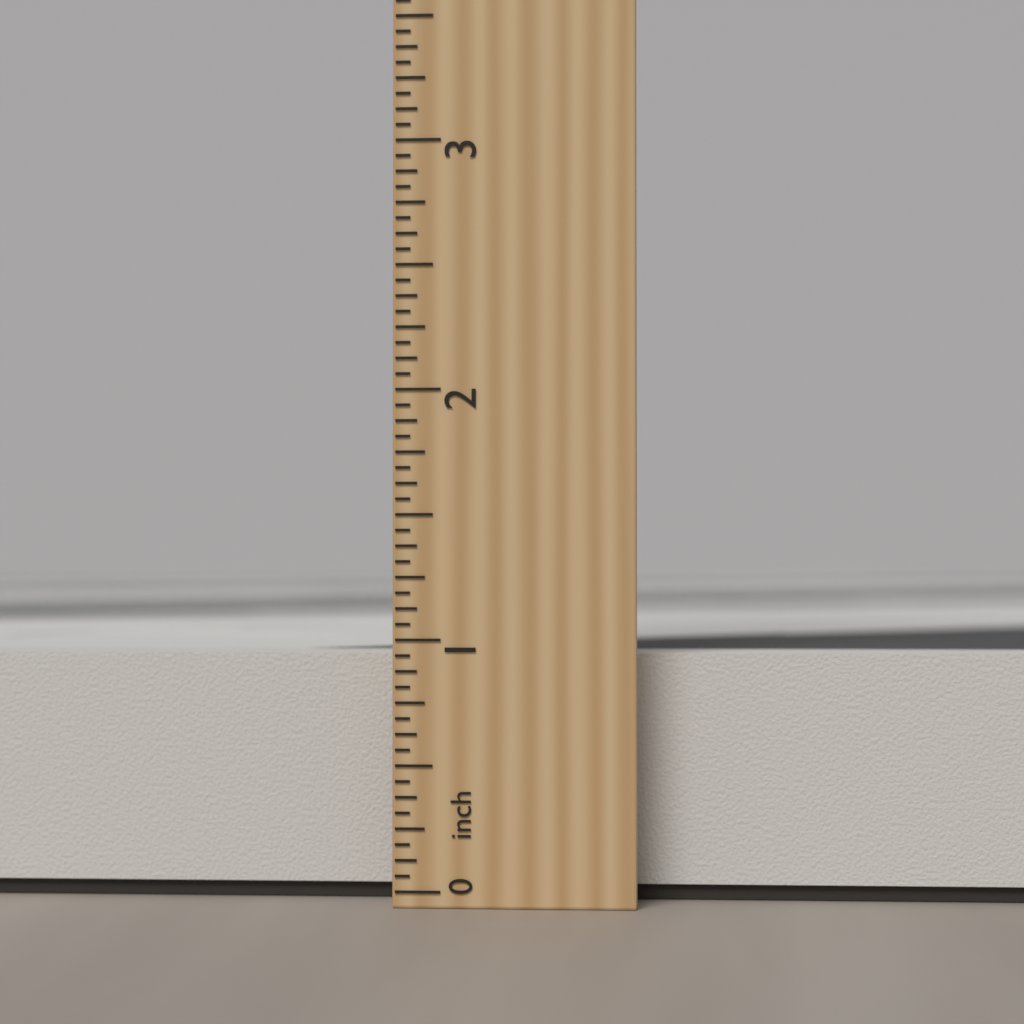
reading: 0.9375 inch
